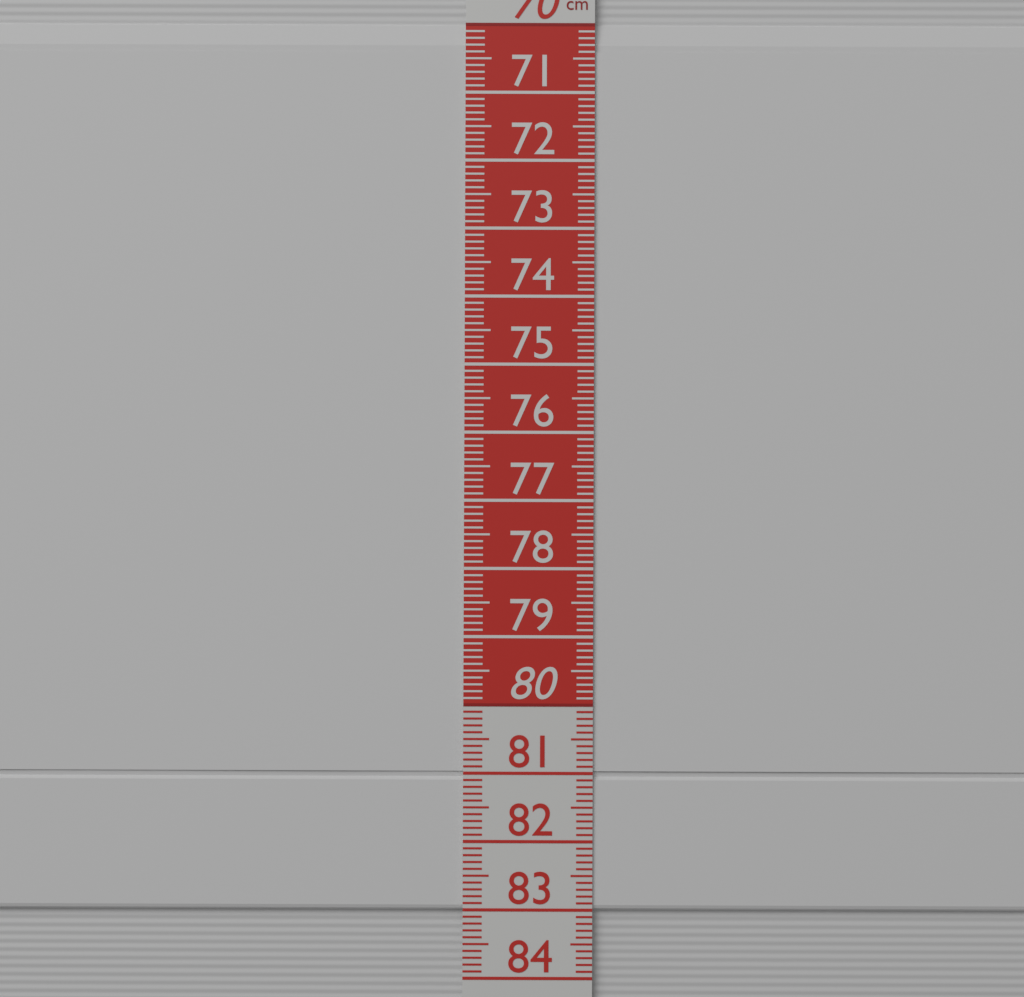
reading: 83.0 cm
